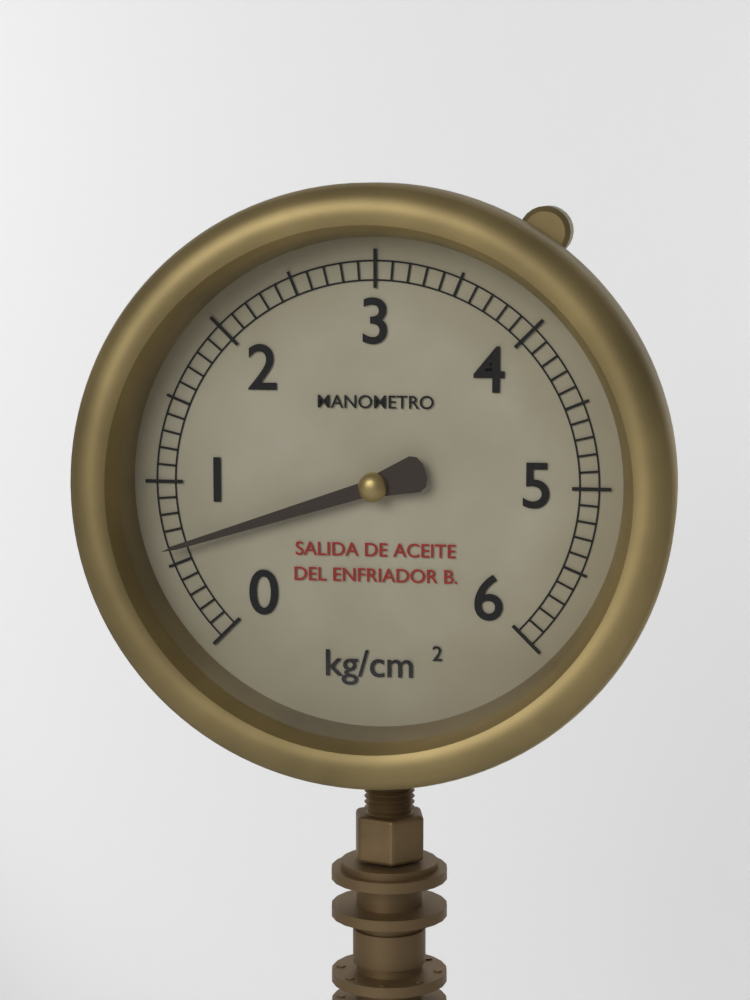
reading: 0.6 kg/cm²
